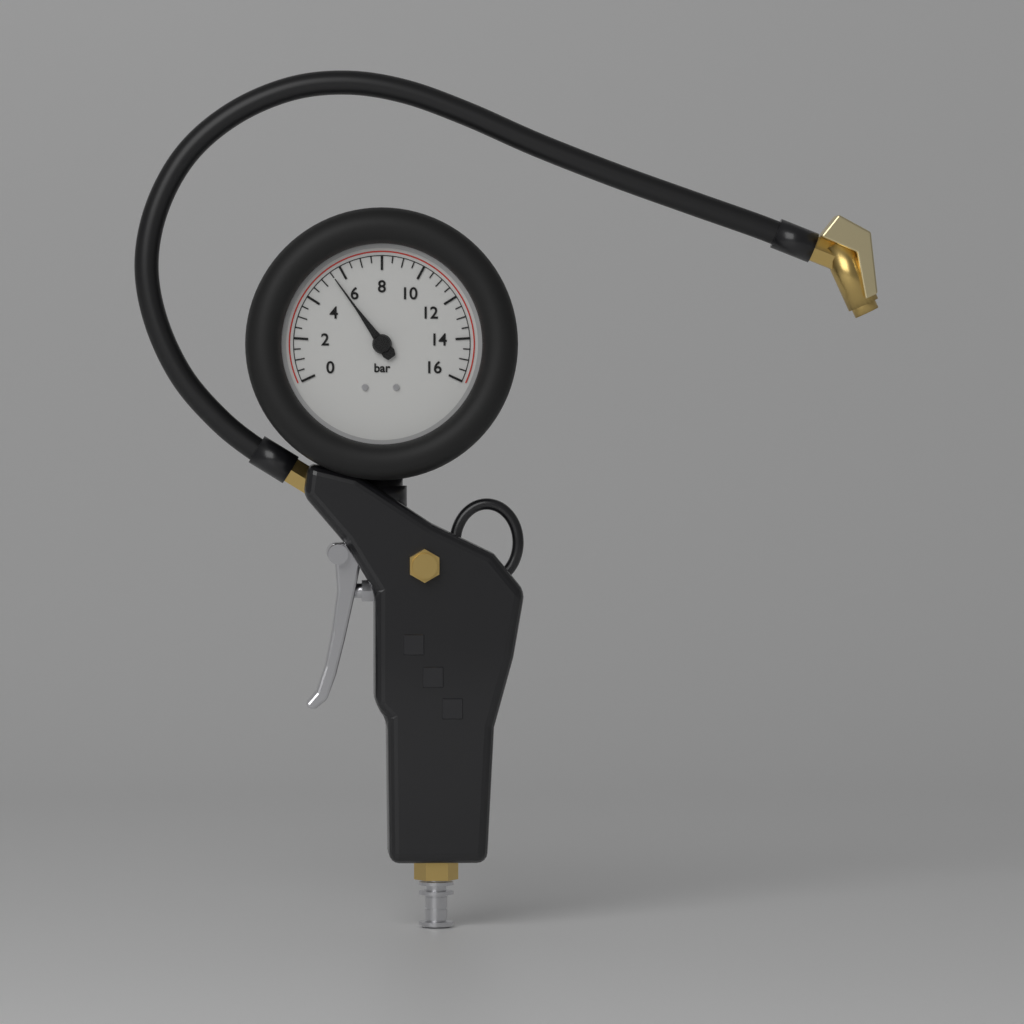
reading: 5.5 bar
